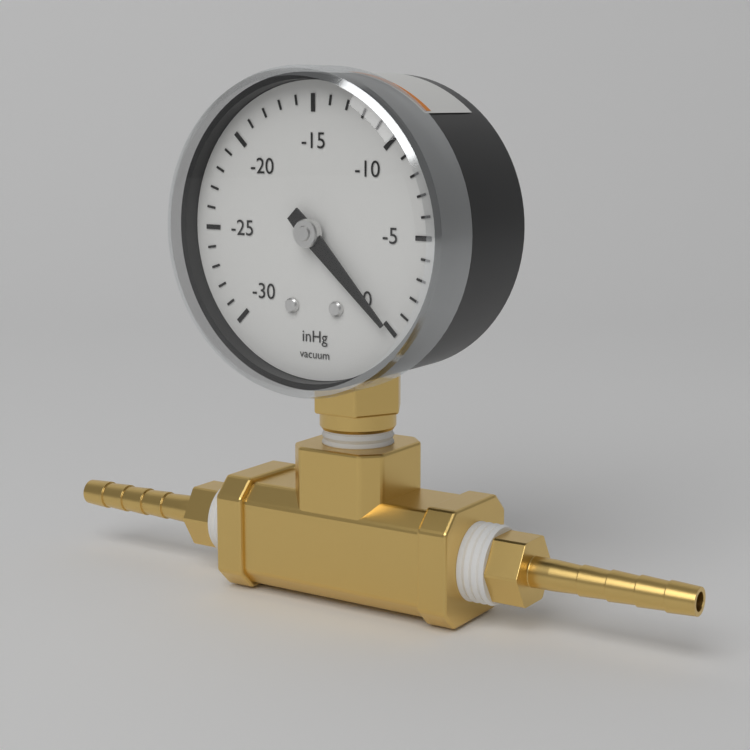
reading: 0 inHg
